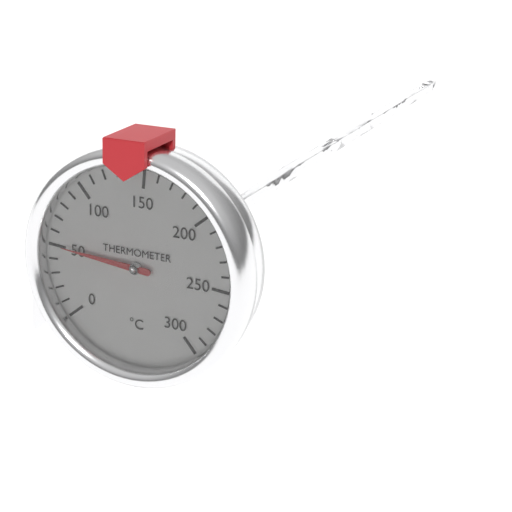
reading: 50 °C
